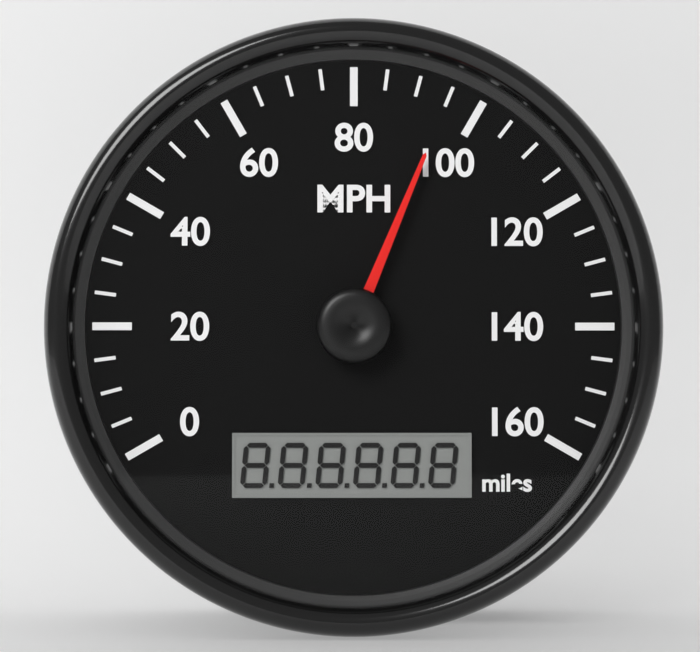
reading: 95 mph
